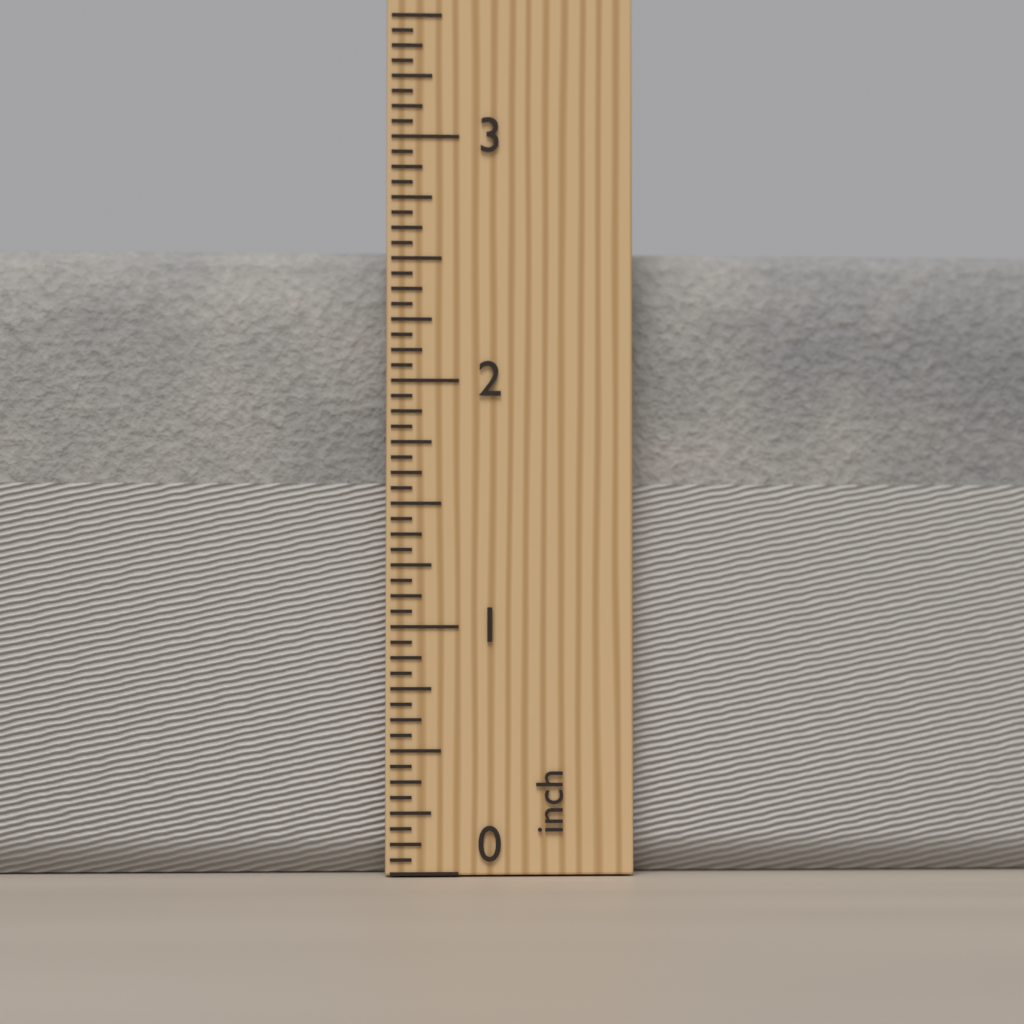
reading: 2.5625 inch
